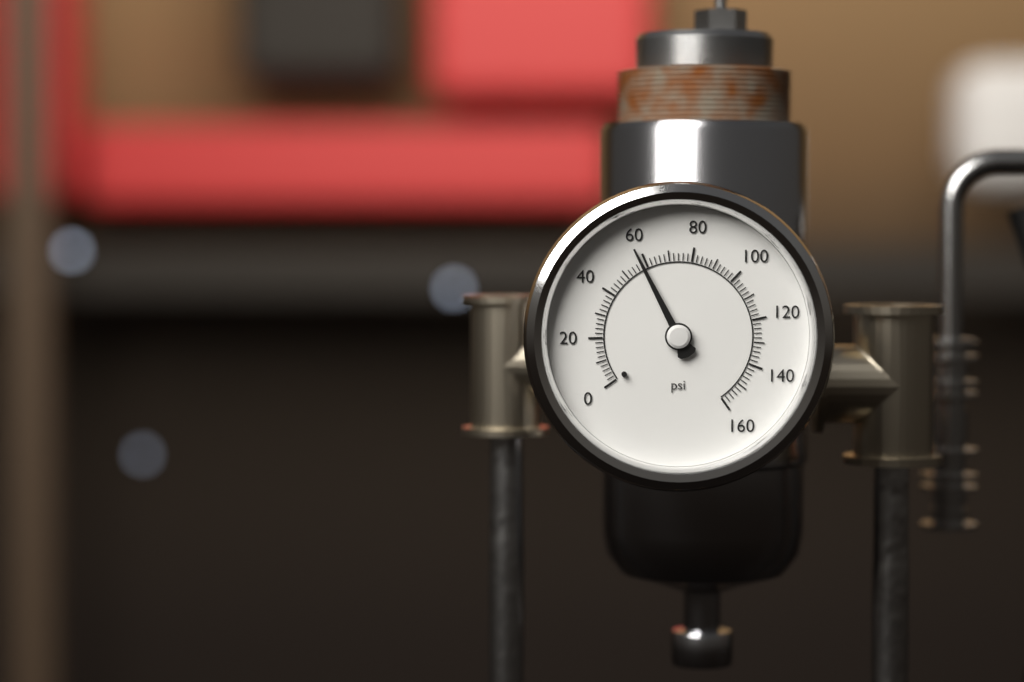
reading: 58 psi
